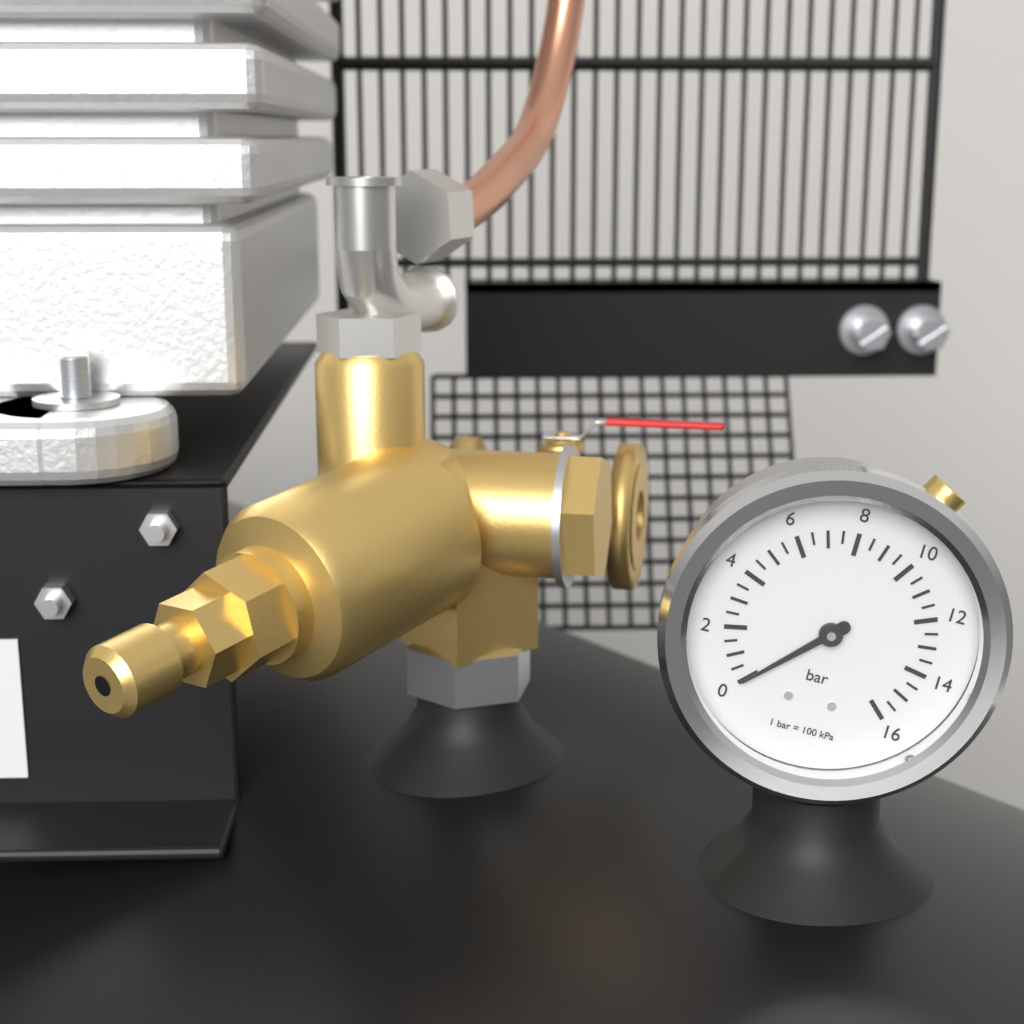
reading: 0.0 bar
